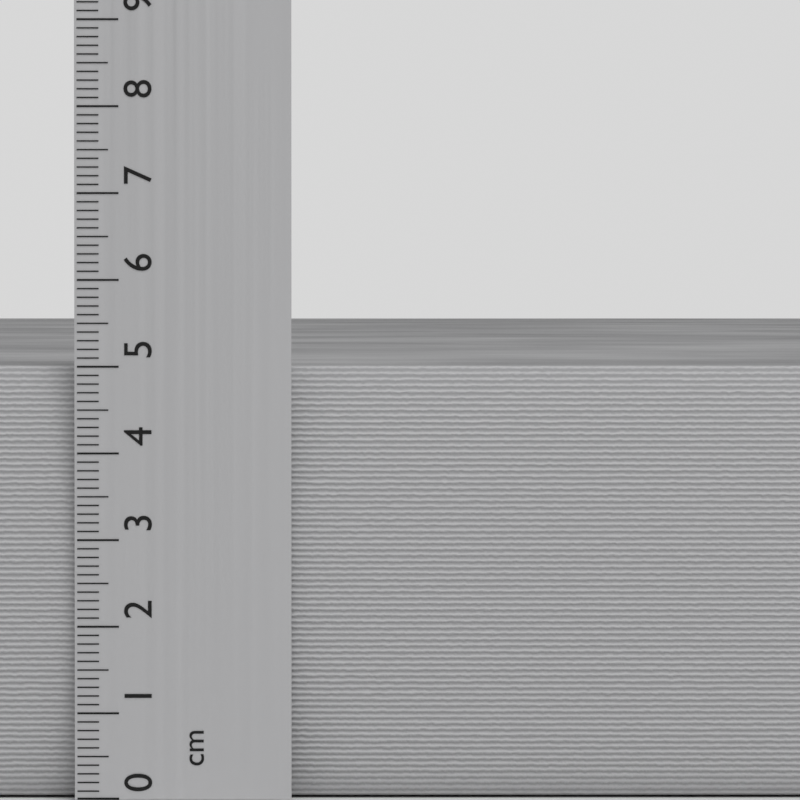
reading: 5.0 cm
